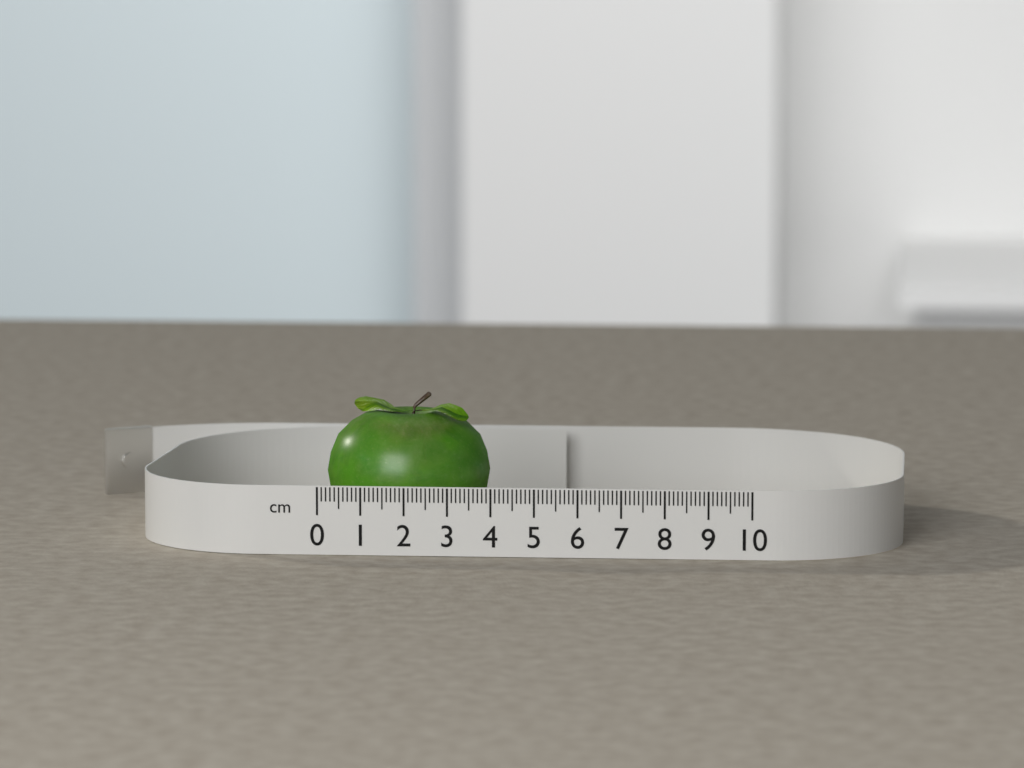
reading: 3.8 cm
